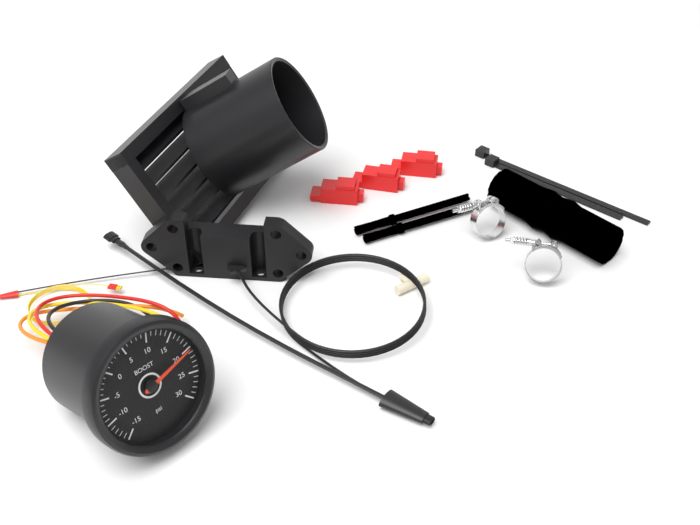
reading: 20 psi
